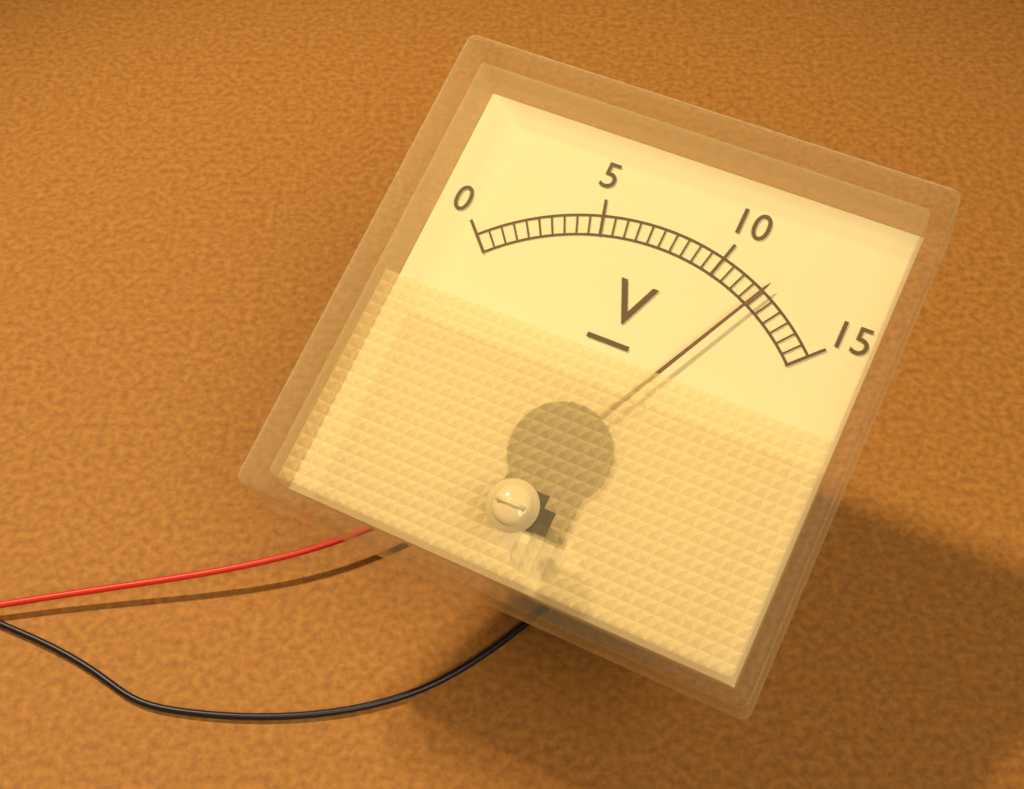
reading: 12.0 V
